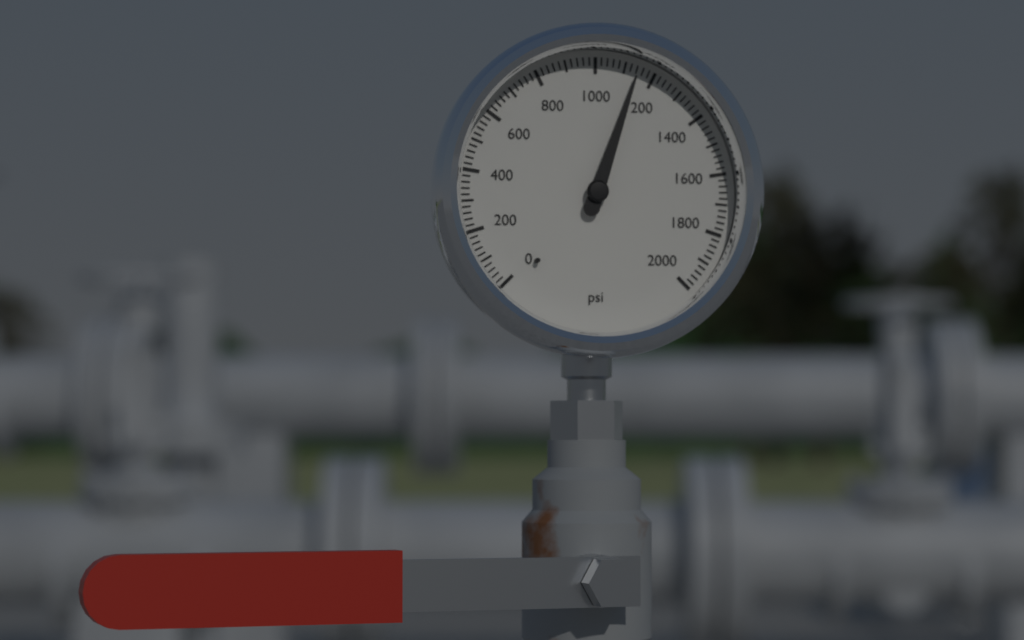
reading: 1140 psi
